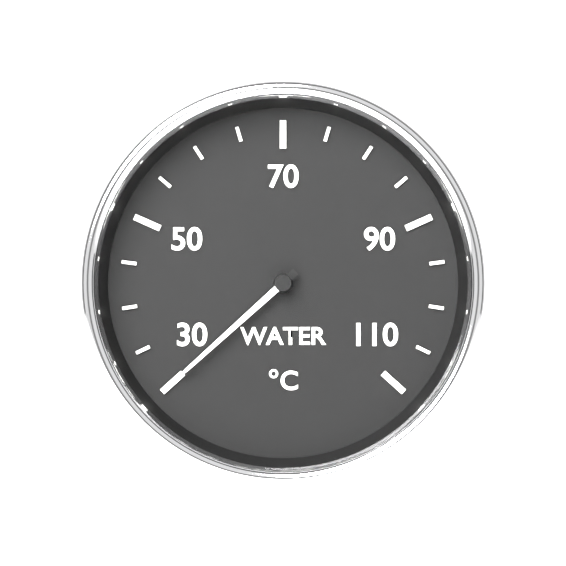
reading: 30 °C
